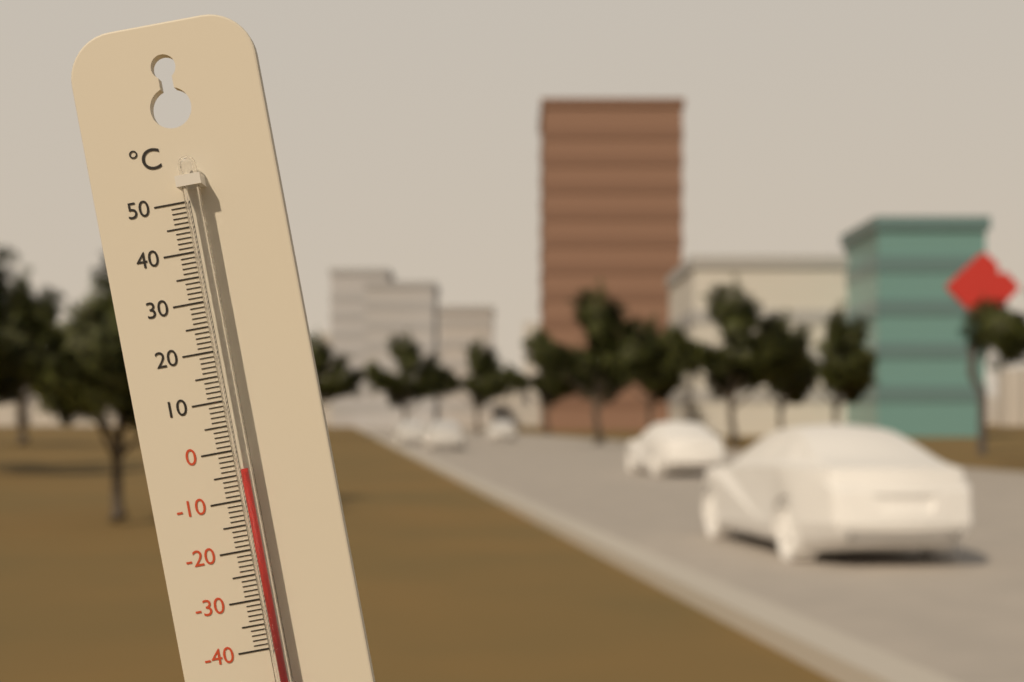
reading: -4 °C
